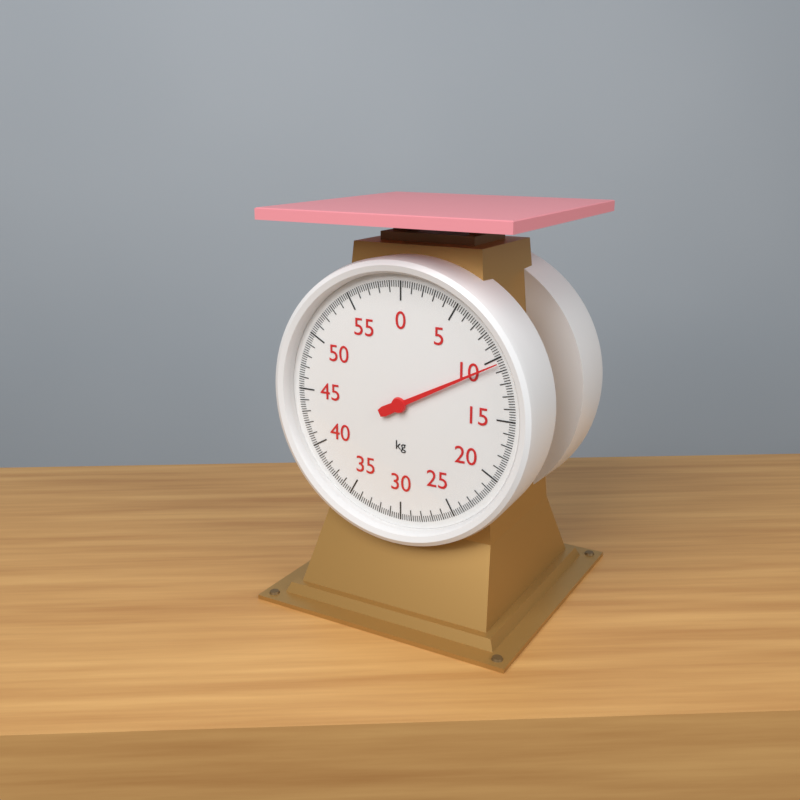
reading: 10.4 kg
